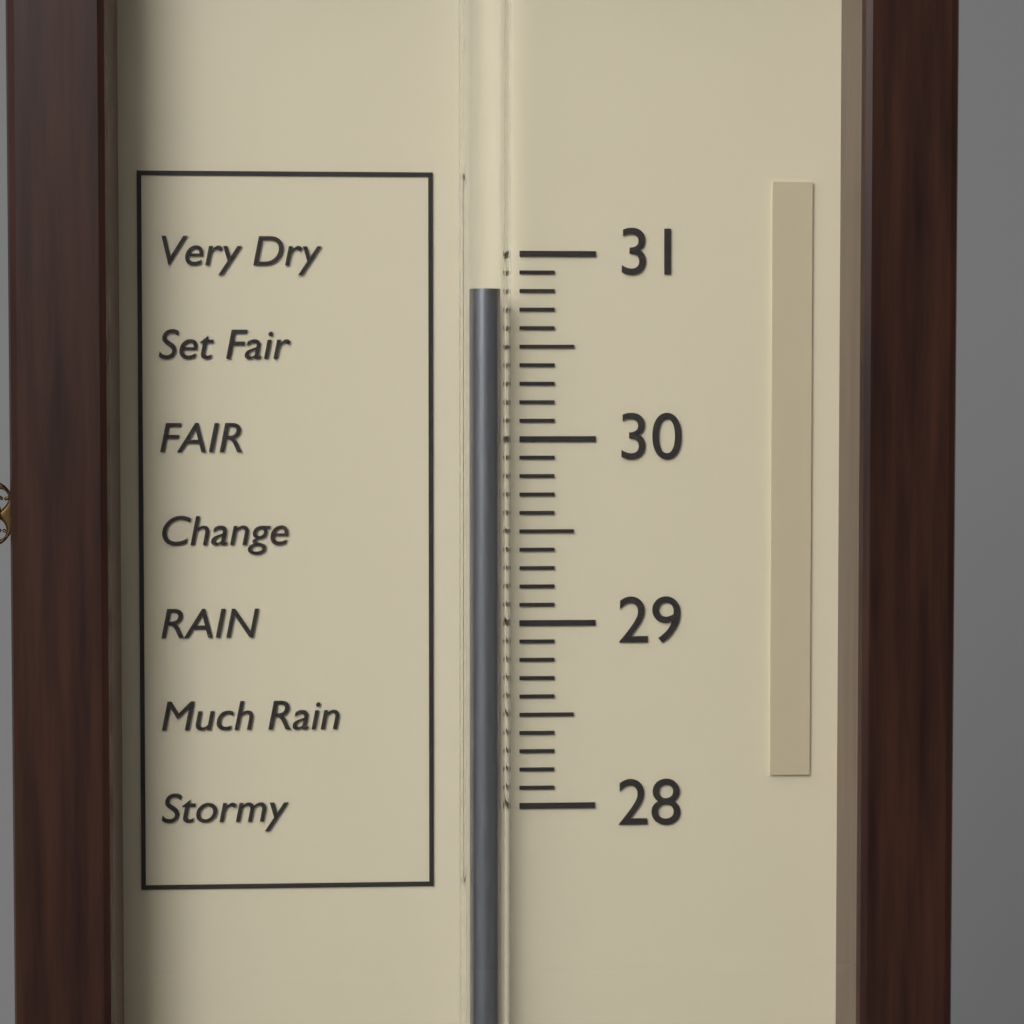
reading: 30.8 (no unit)
